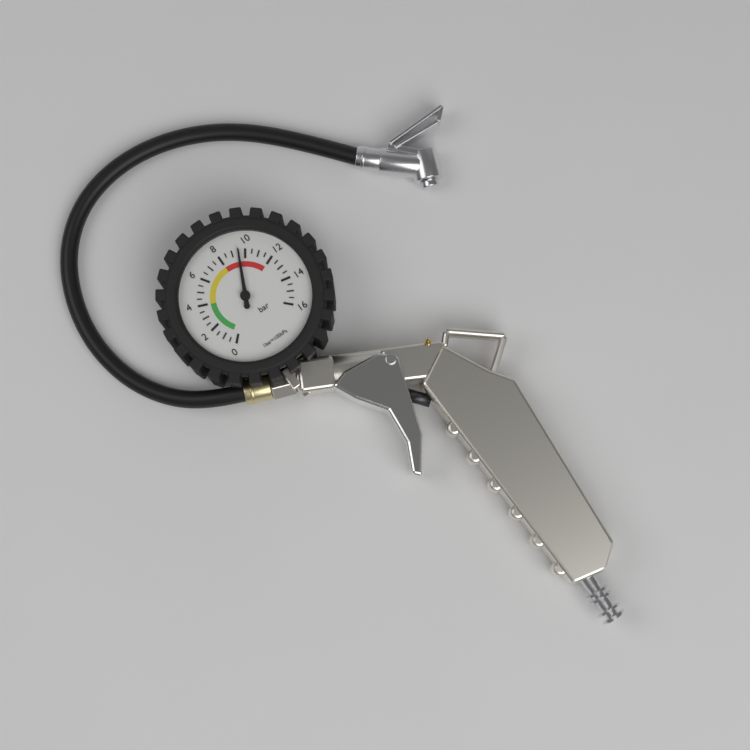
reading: 9.5 bar
